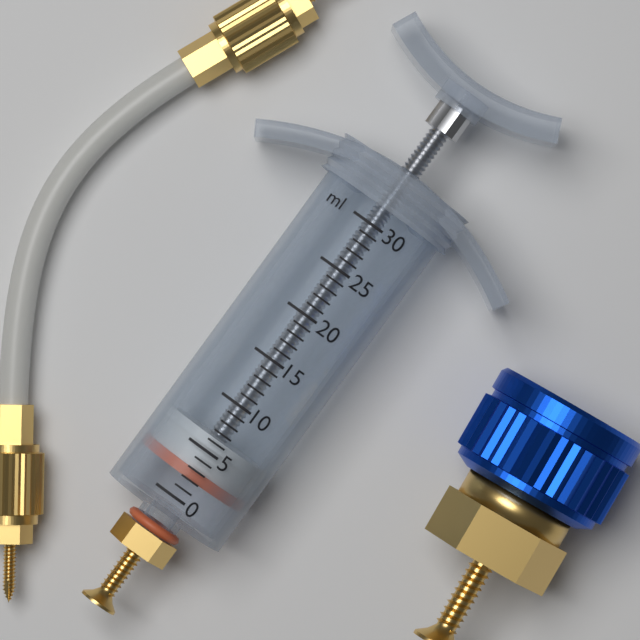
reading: 2 ml
